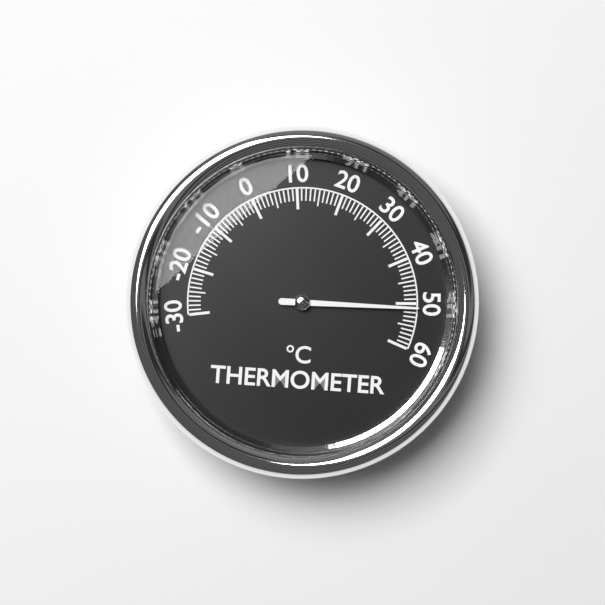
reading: 51 °C
